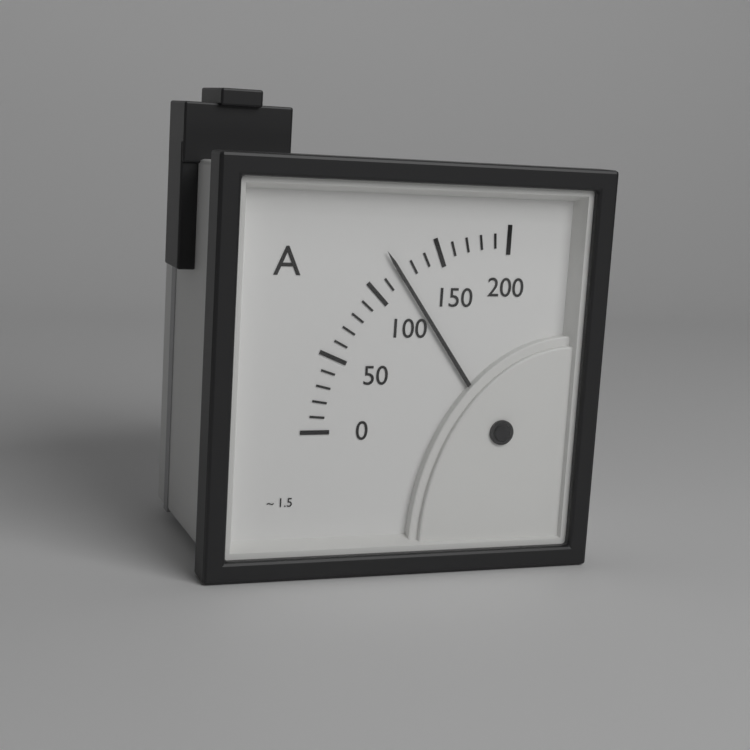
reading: 120 A
